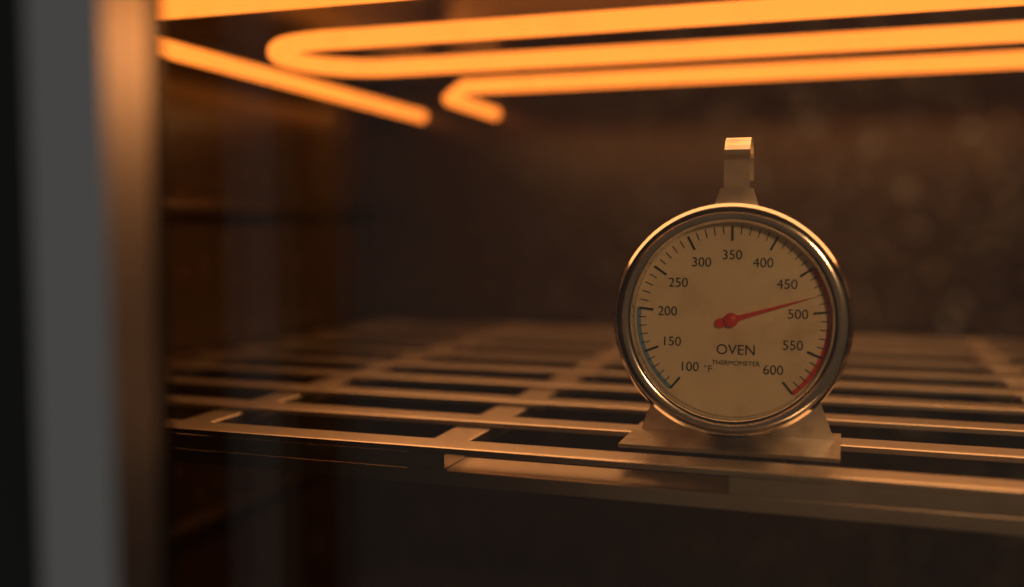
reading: 480 °F
